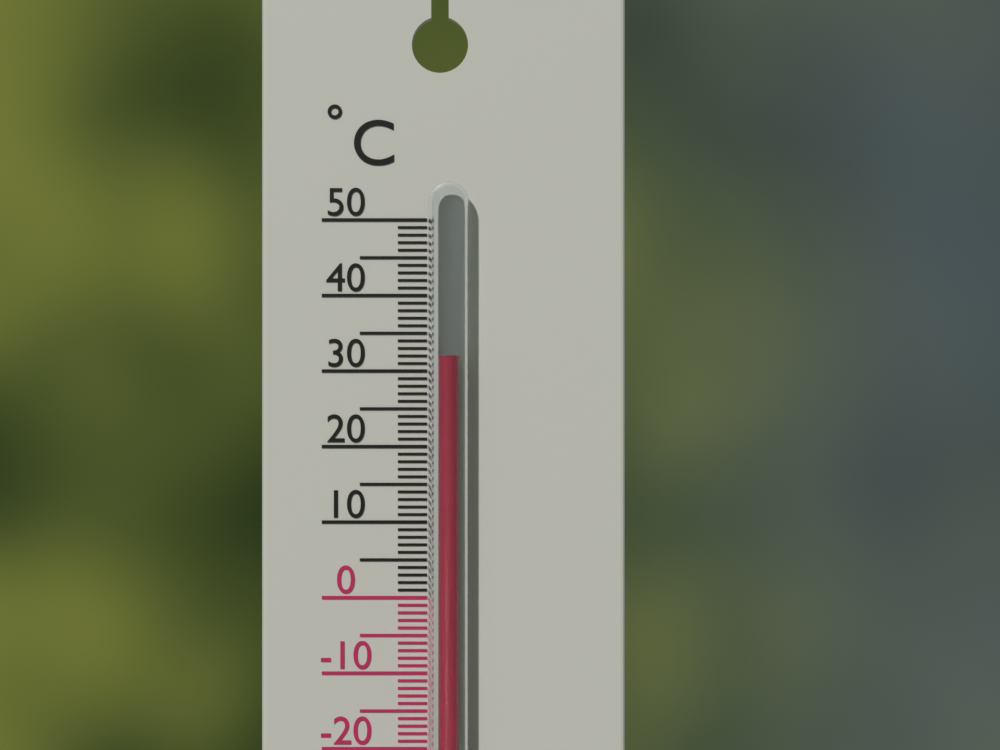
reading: 32 °C
